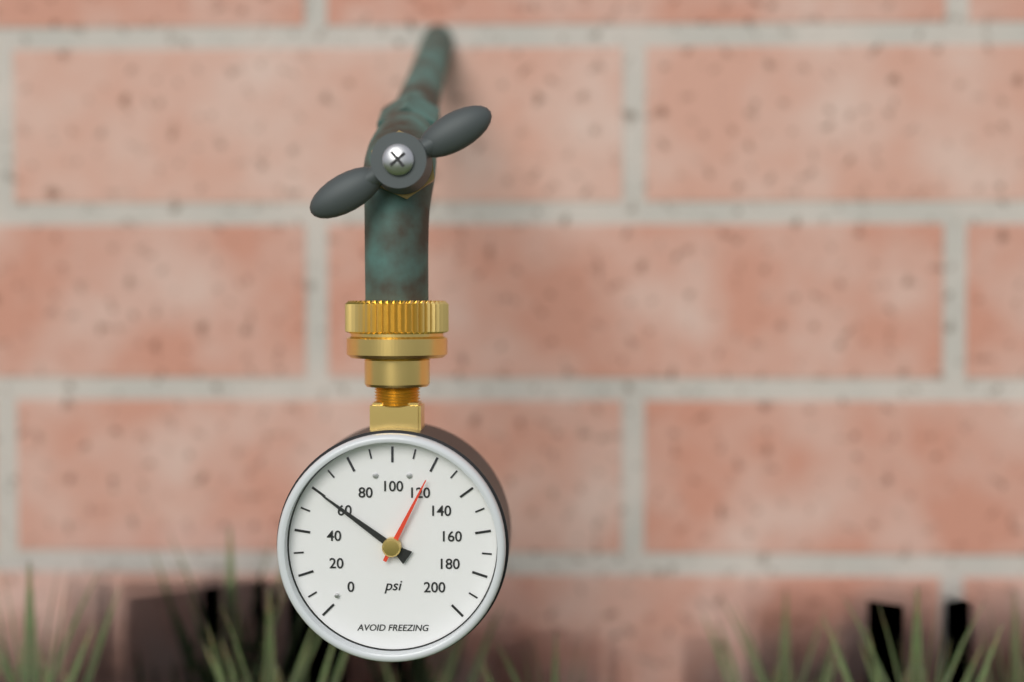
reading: 60 psi
